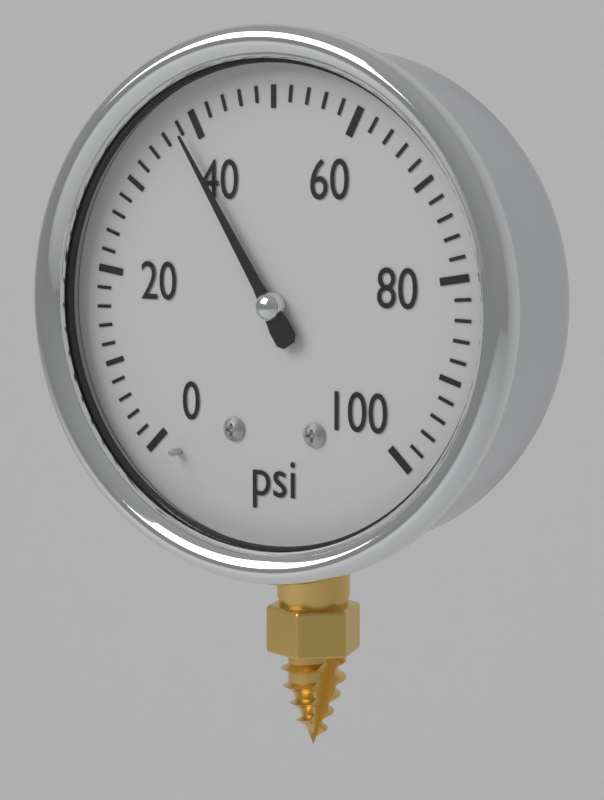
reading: 38 psi
